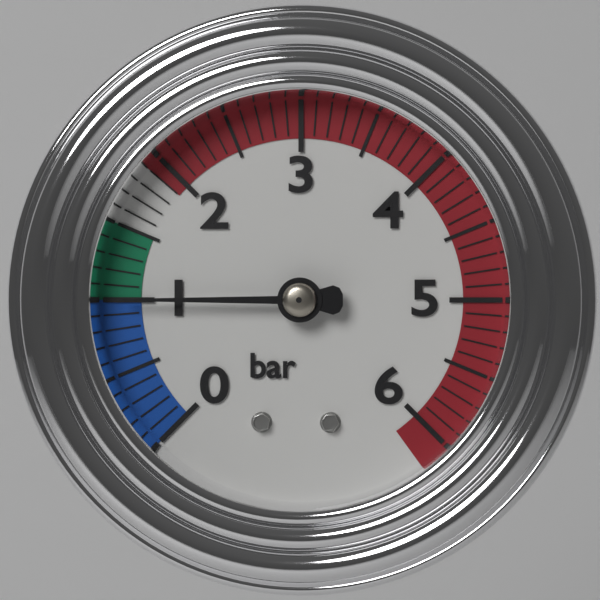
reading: 1.0 bar
